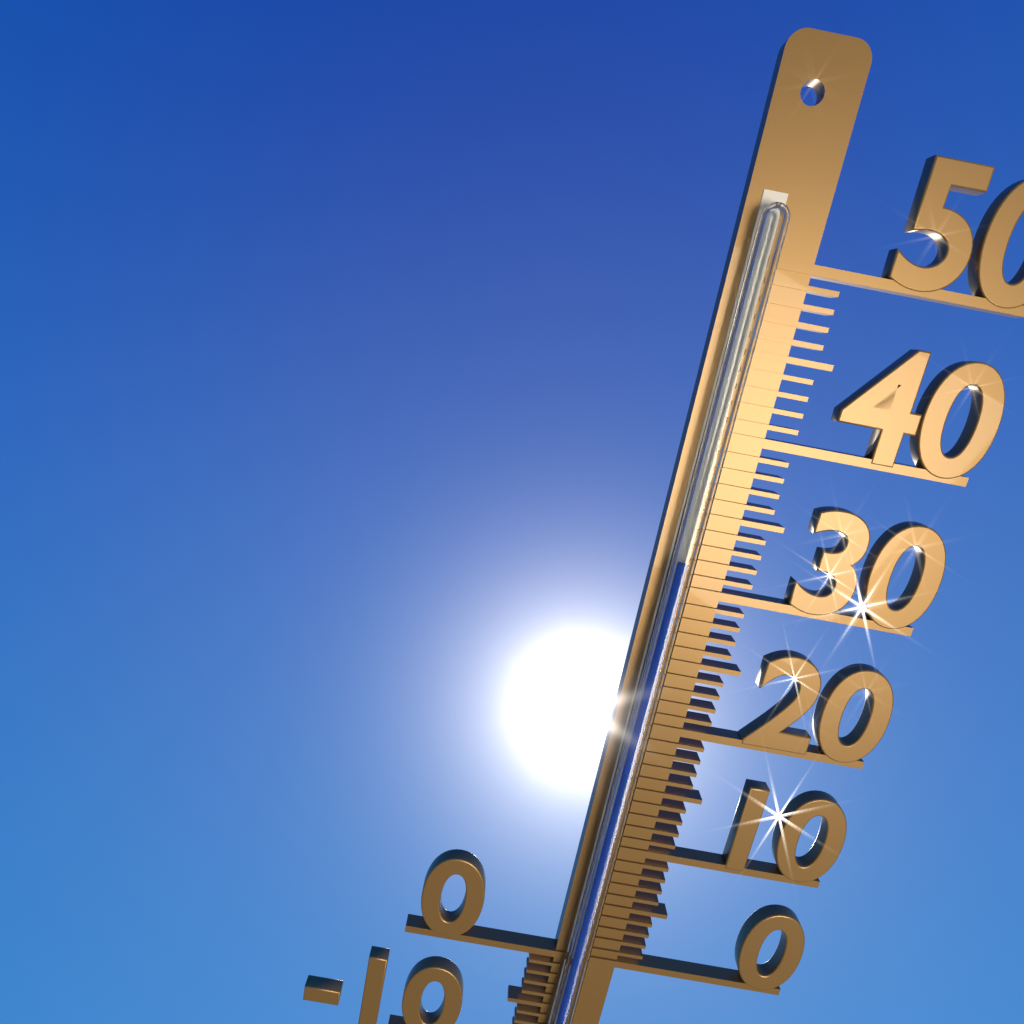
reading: 32 °C
